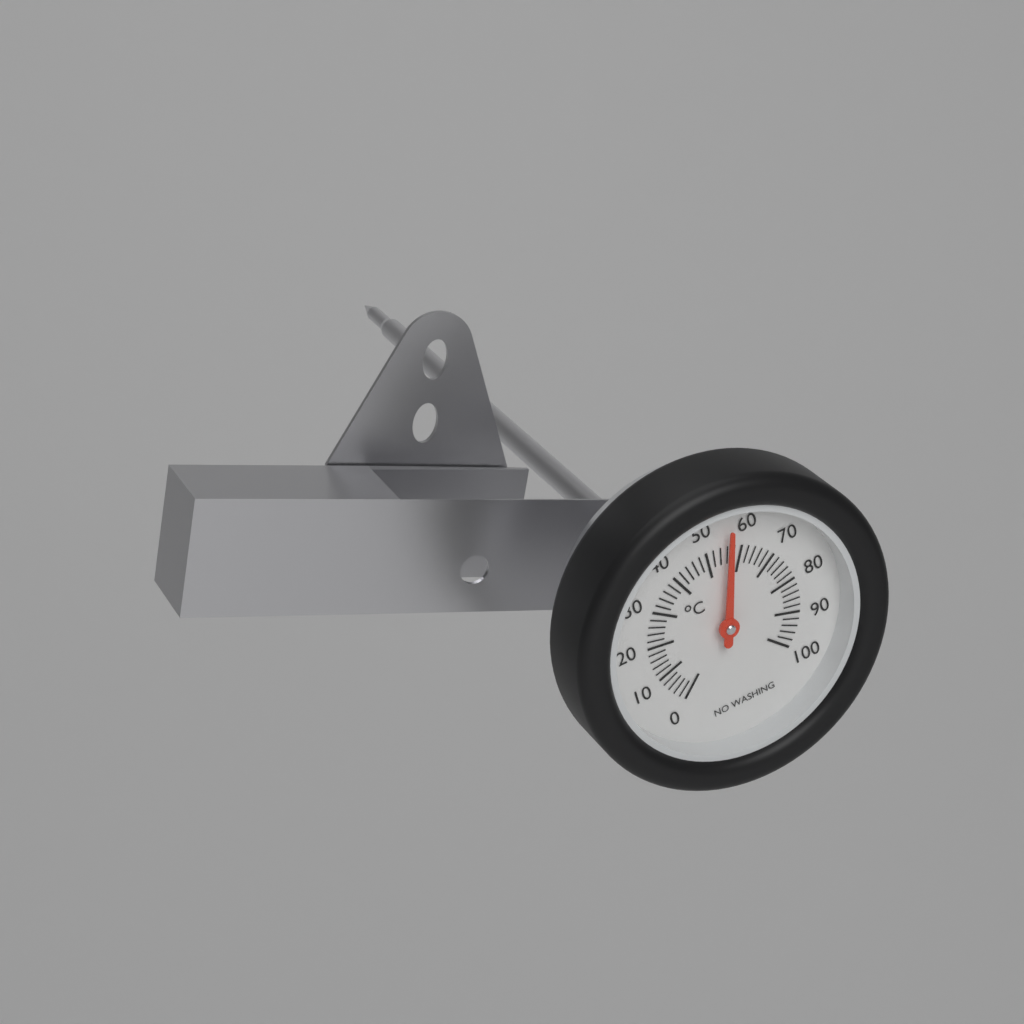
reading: 56 °C
